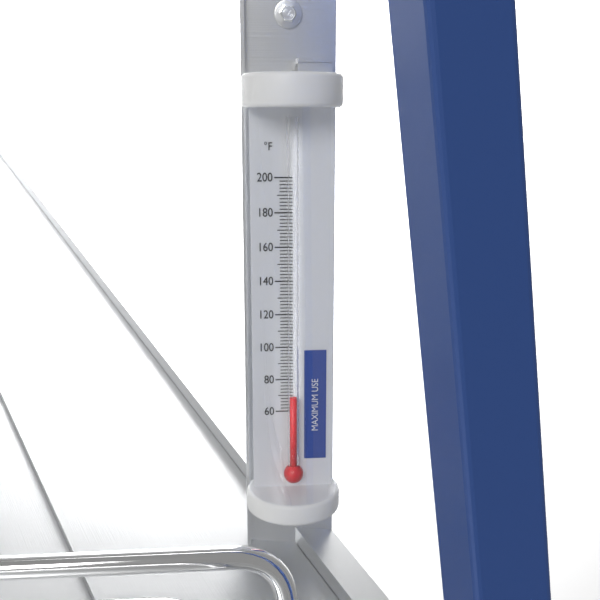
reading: 70 °F
